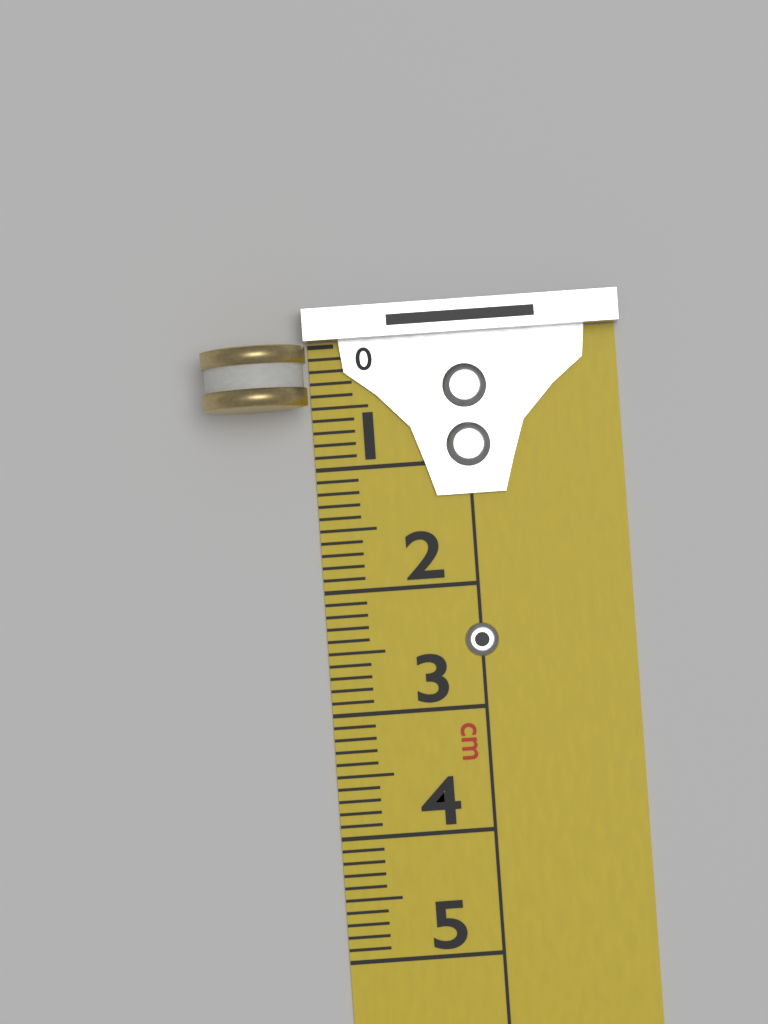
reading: 0.5 cm
